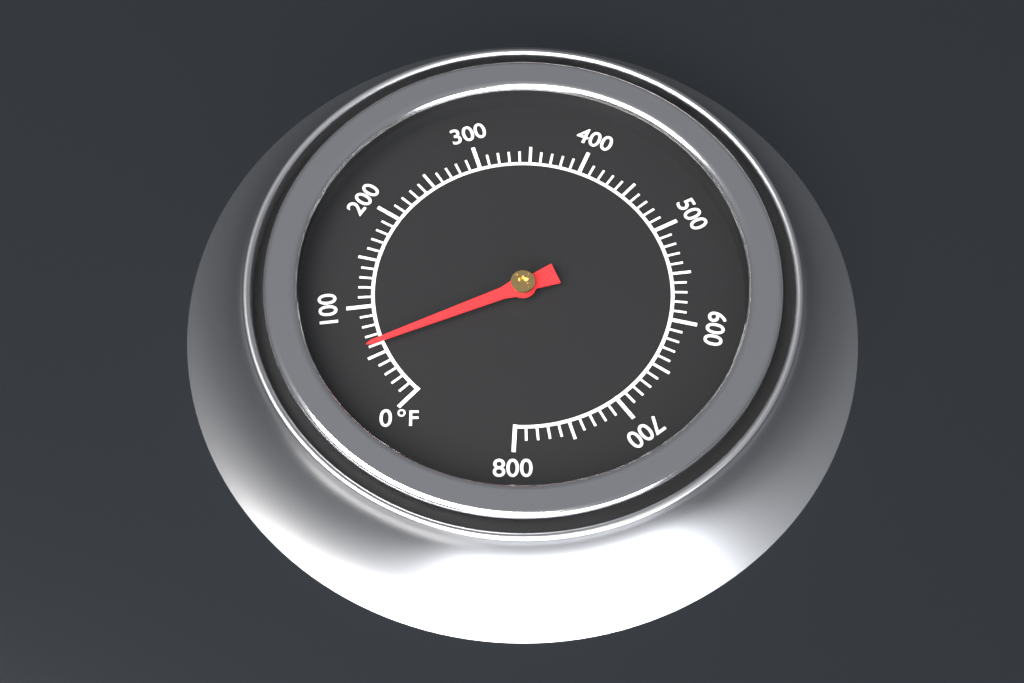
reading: 60 °F
